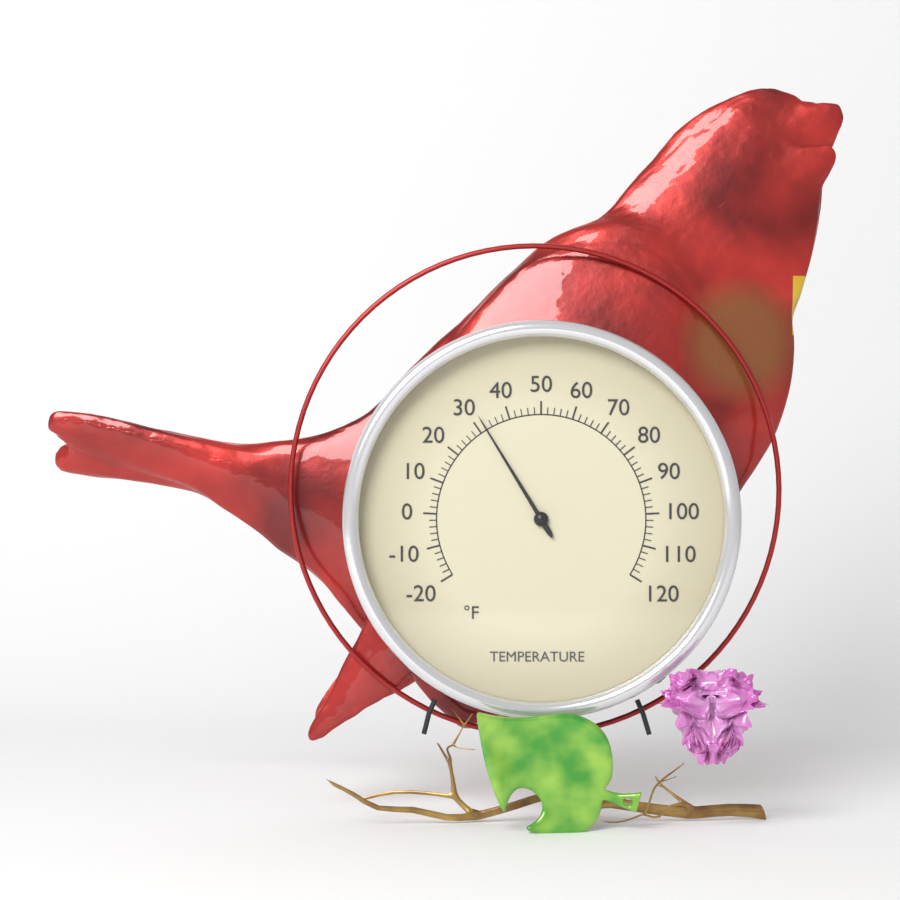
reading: 32 °F
